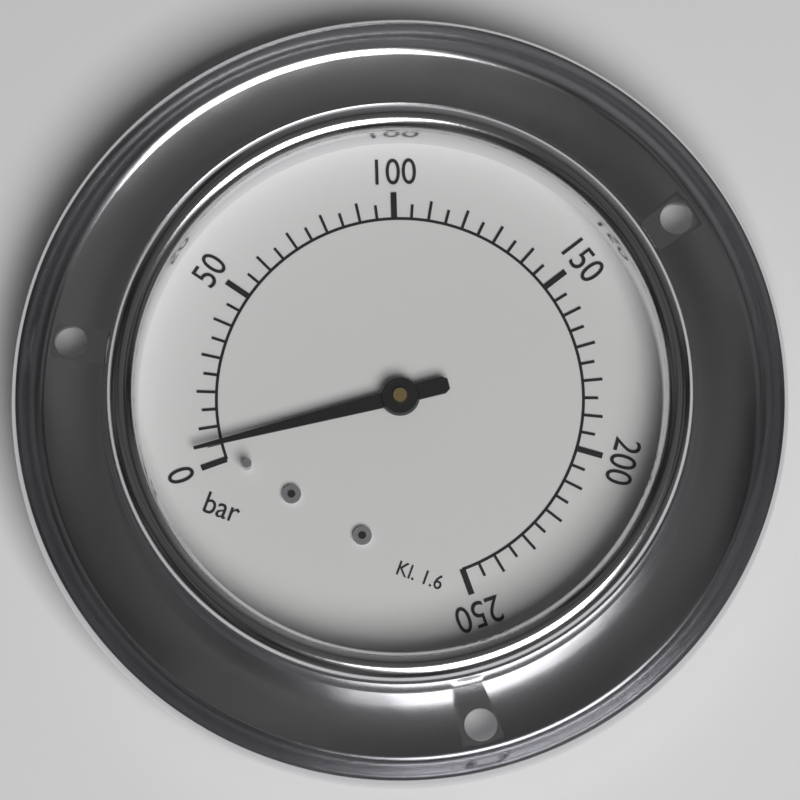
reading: 5 bar
